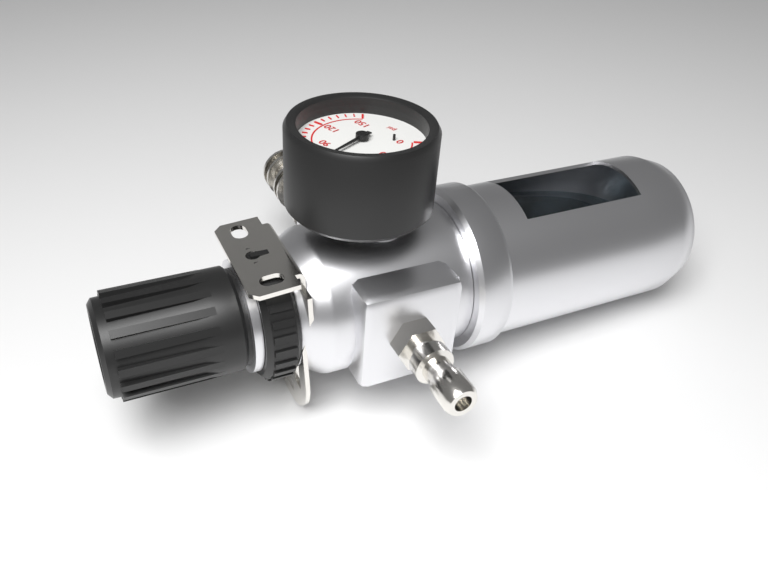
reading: 70 psi
